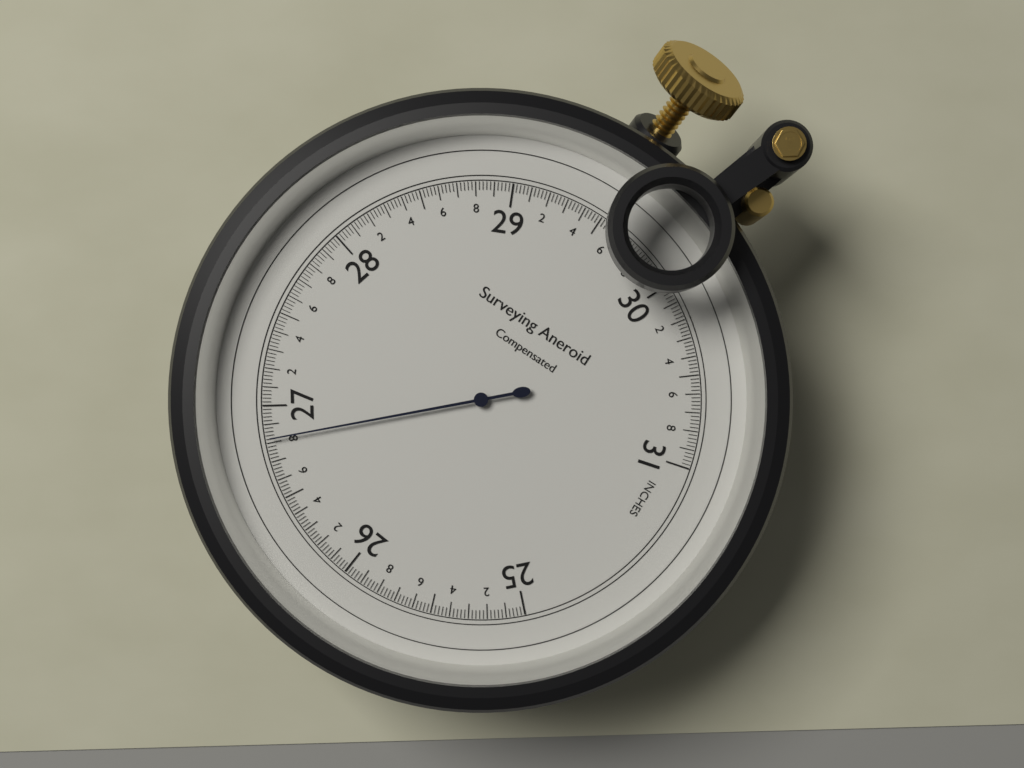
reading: 26.82 inches
